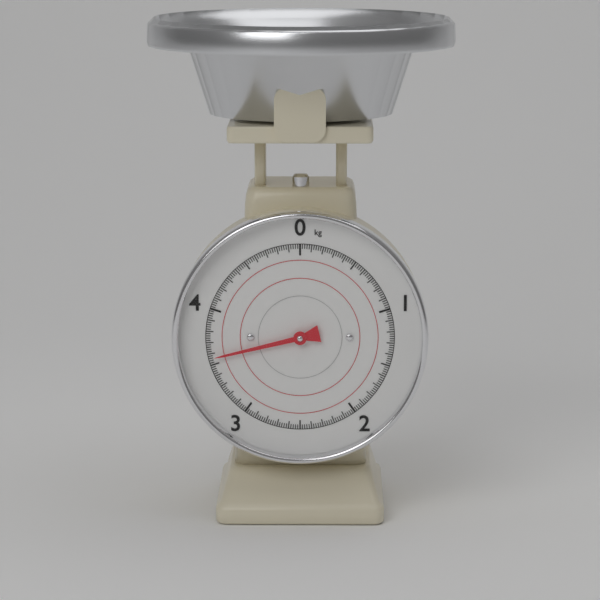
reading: 3.56 kg
